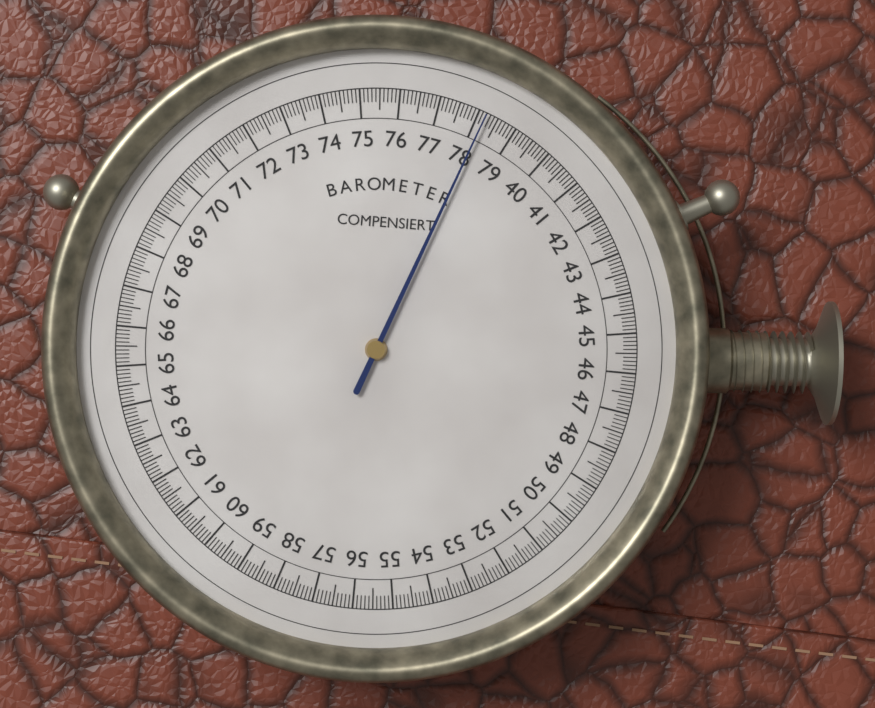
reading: 78.2 (no unit)
